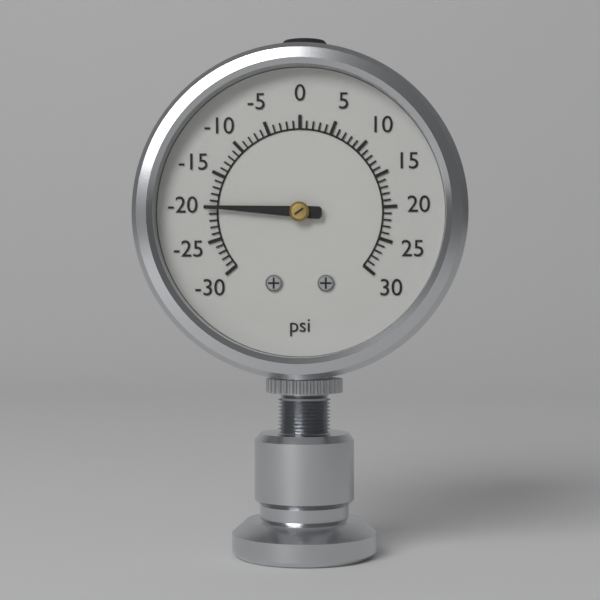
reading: -20 psi
